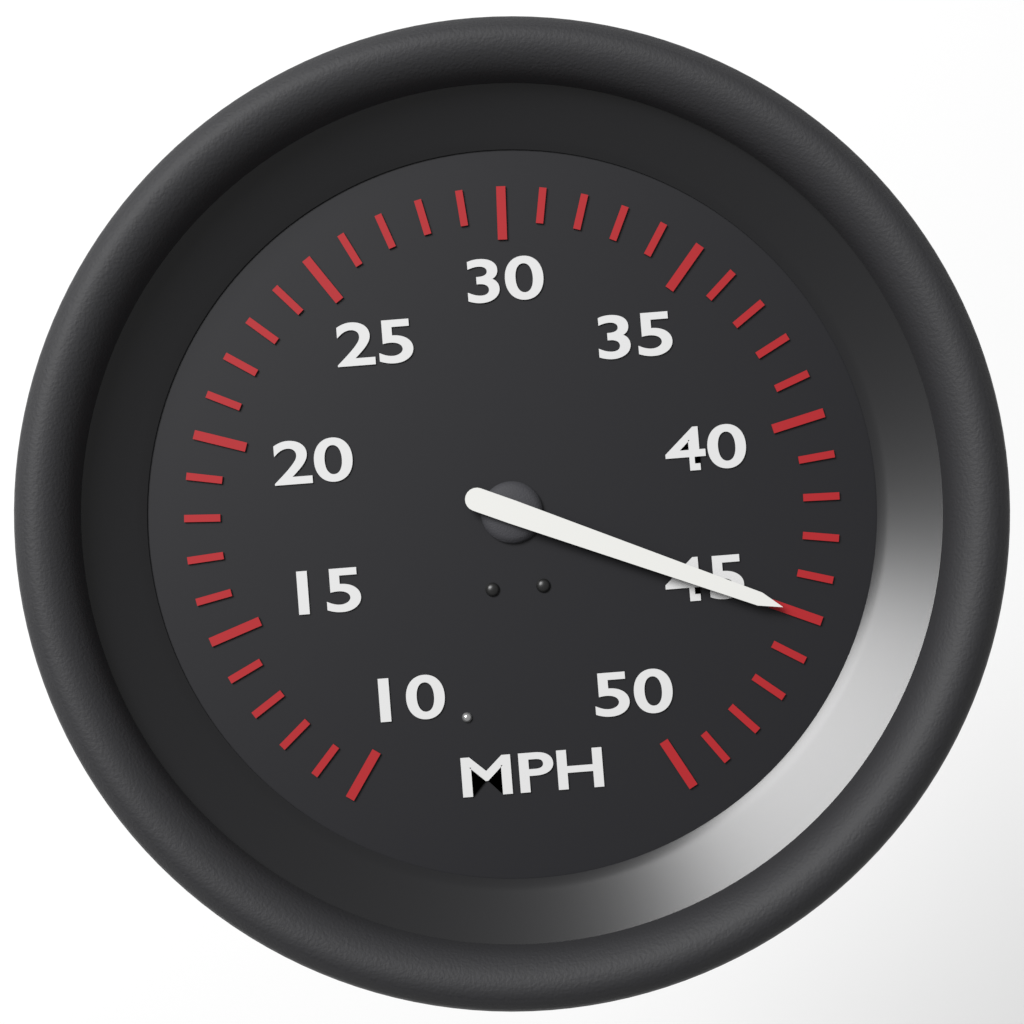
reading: 45 MPH
